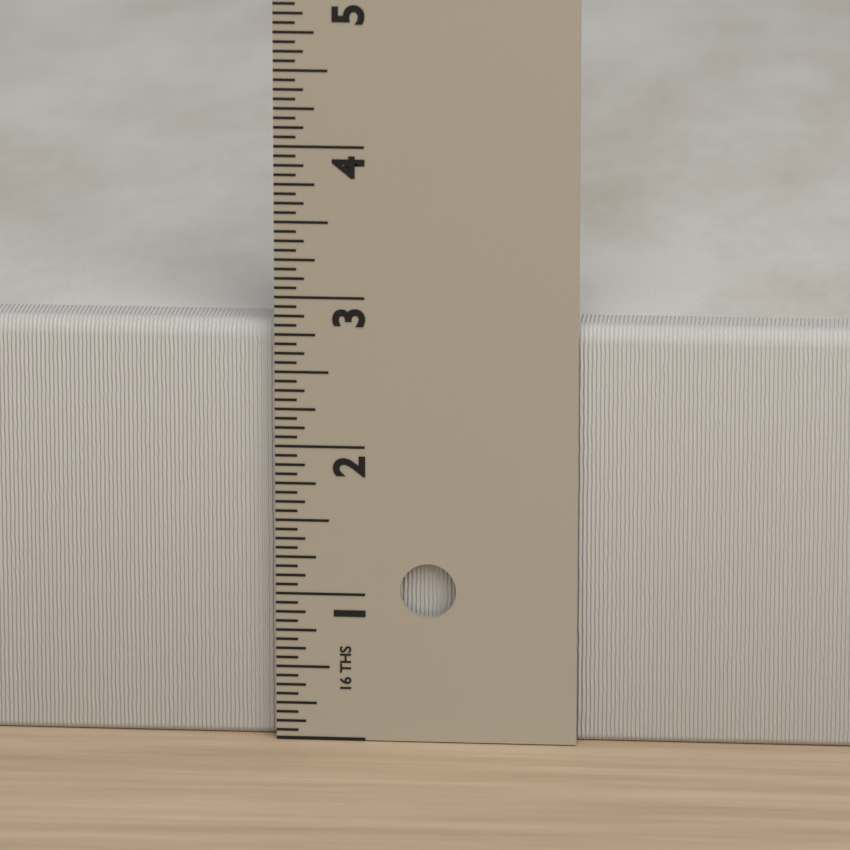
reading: 2.8125 in
